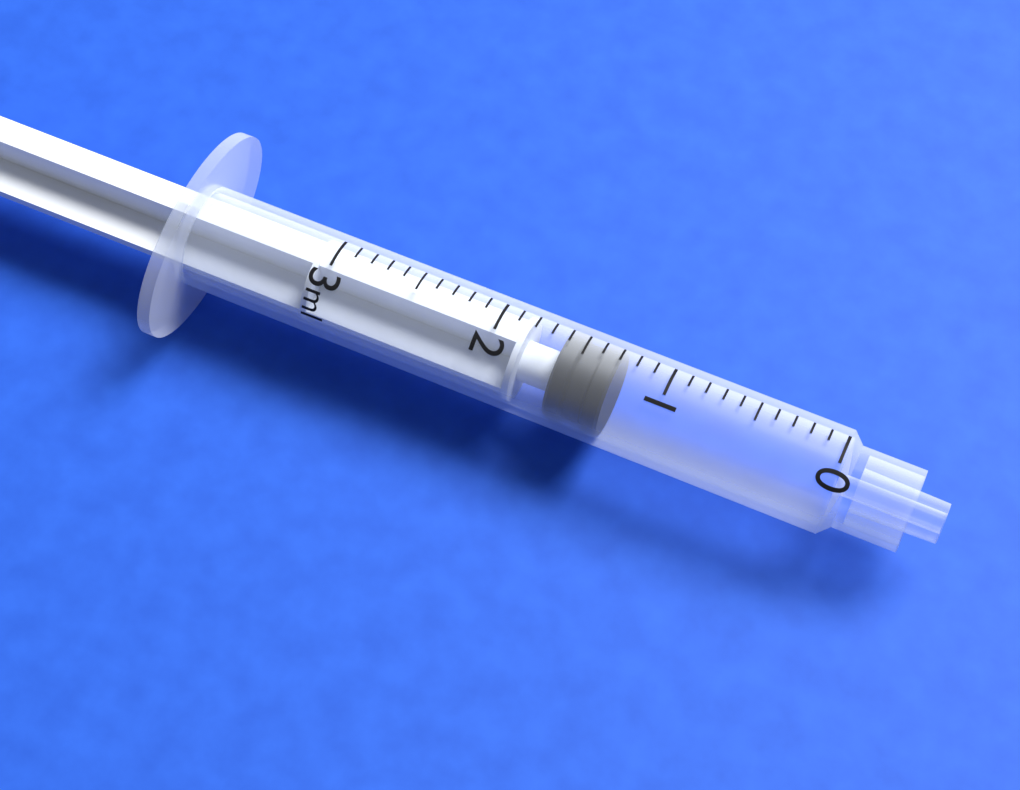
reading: 1.3 ml
